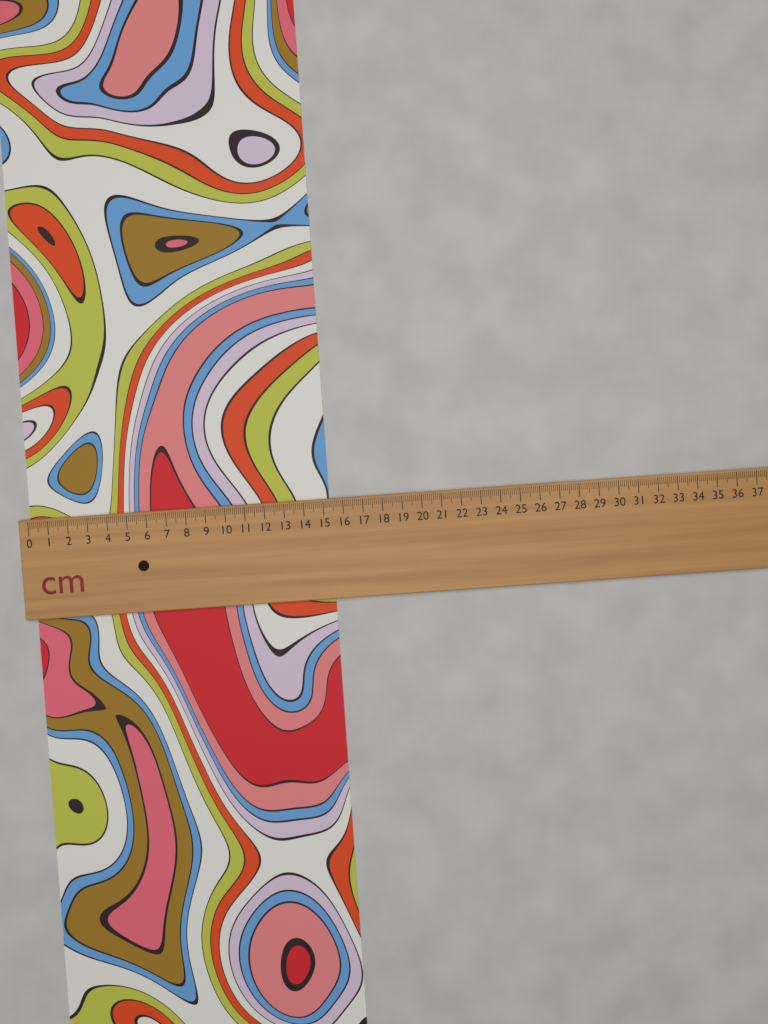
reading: 15.3 cm
